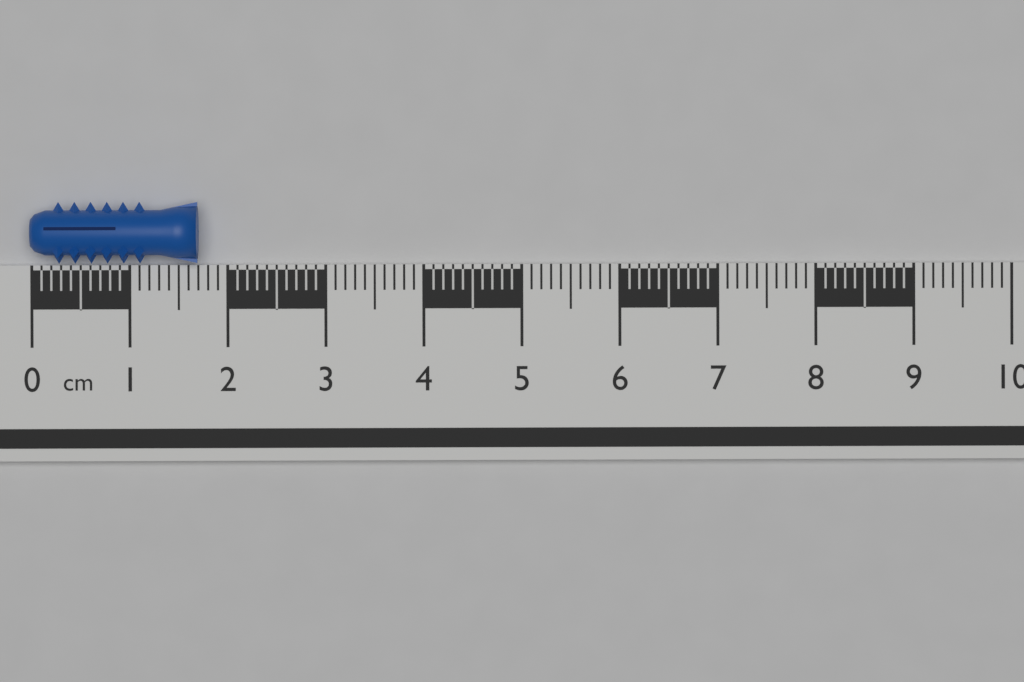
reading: 1.7 cm
